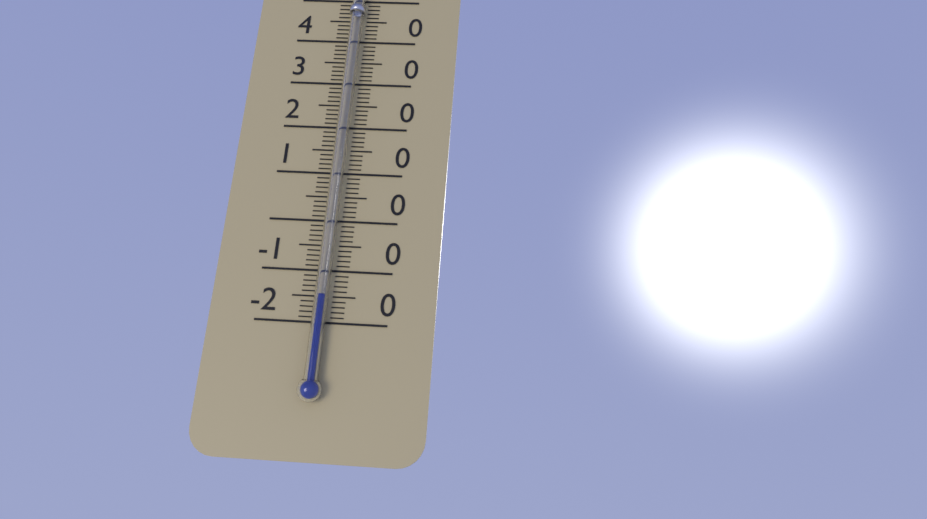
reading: -15 °C
